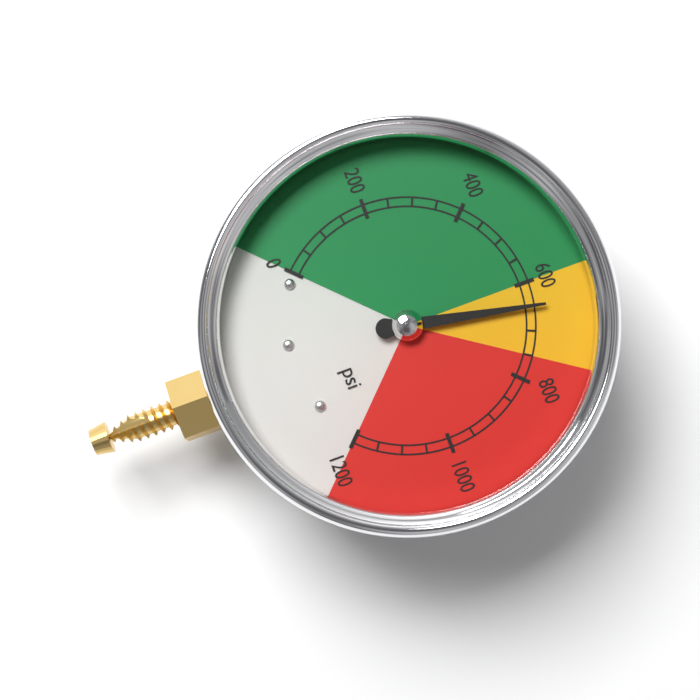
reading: 650 psi
